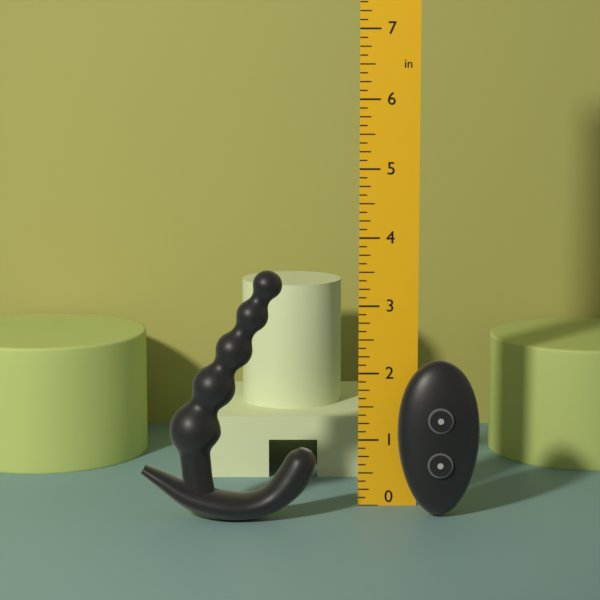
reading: 3.625 in
